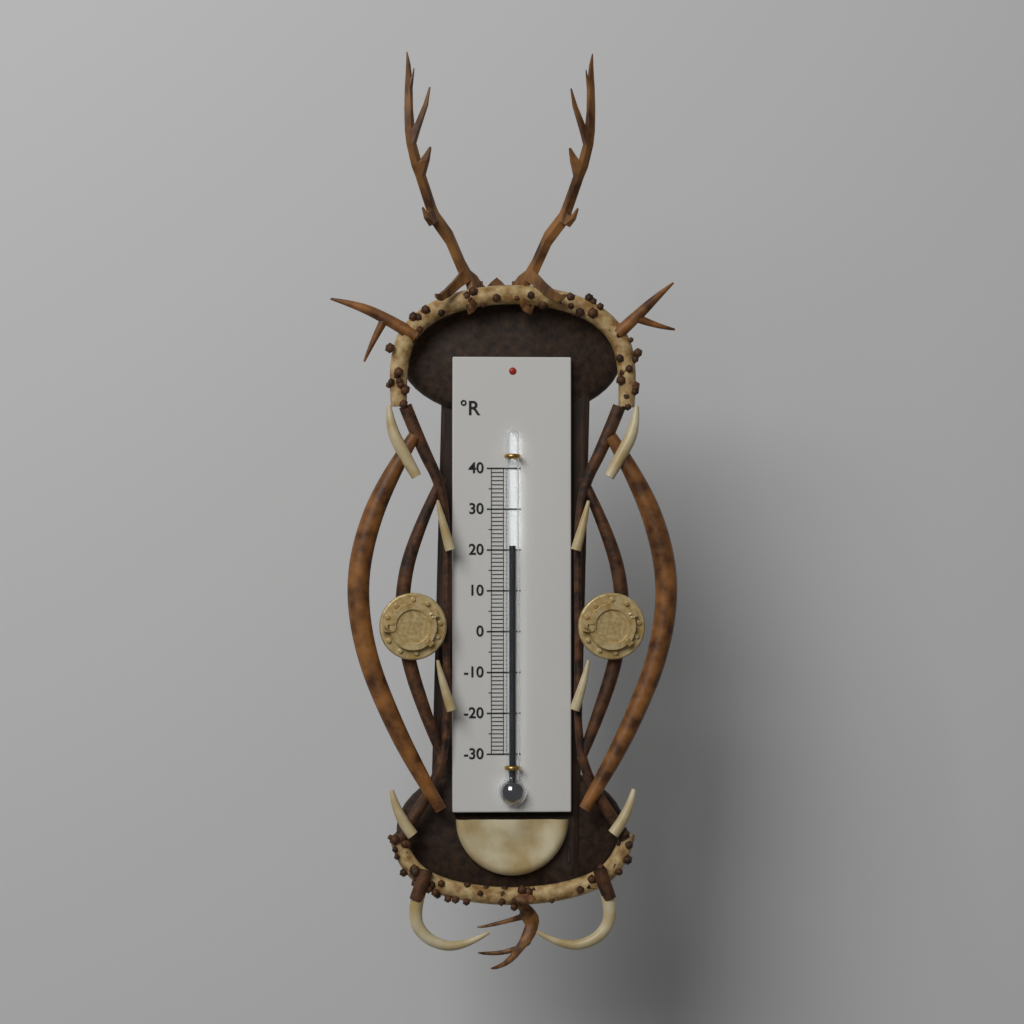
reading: 21 °R
